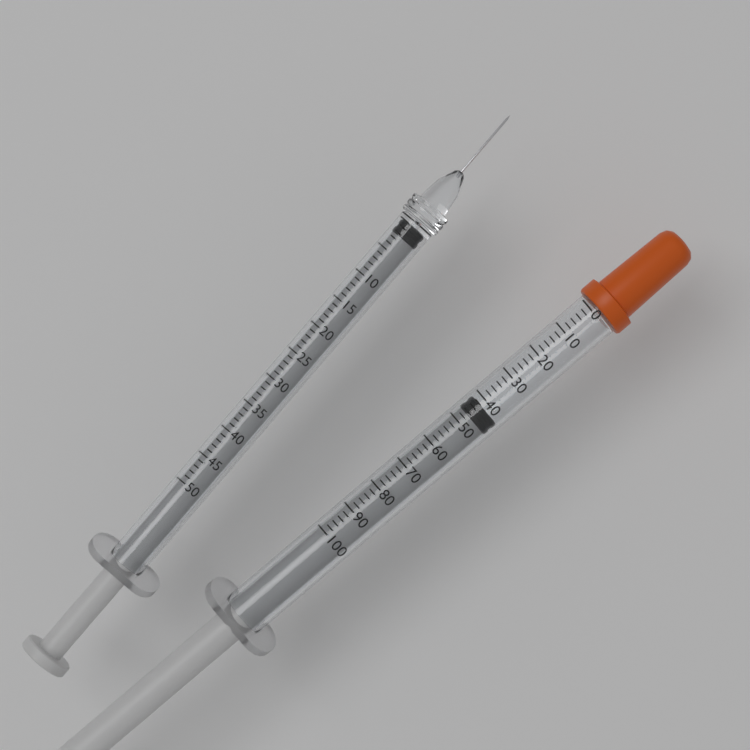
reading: 42 (no unit)
